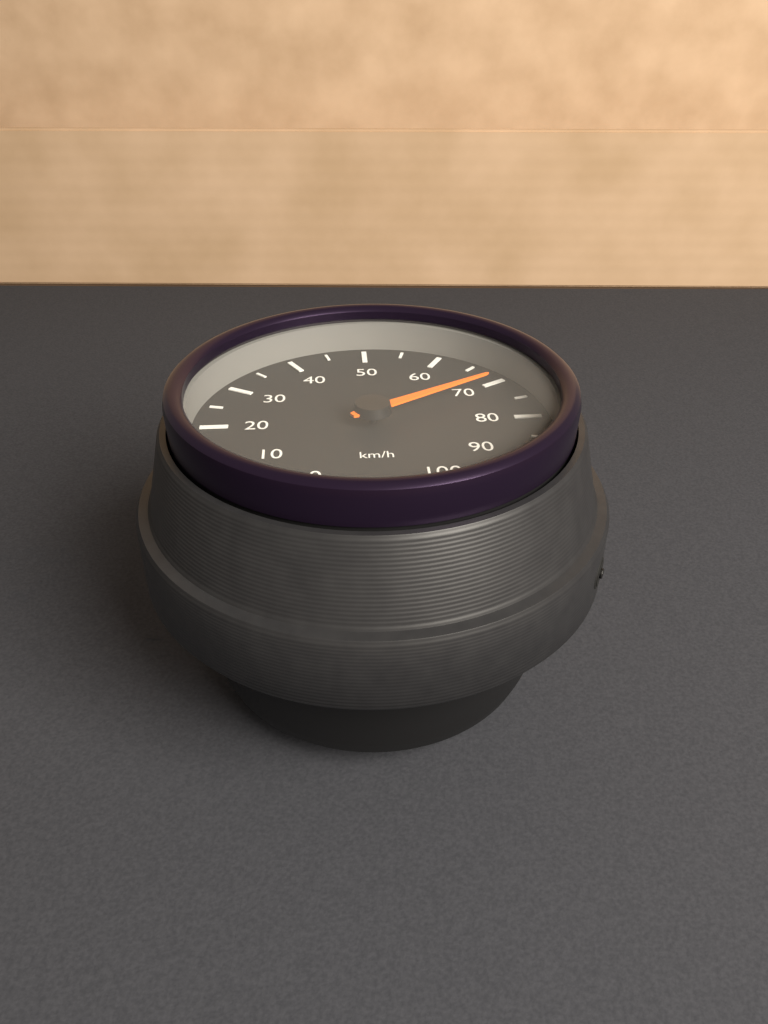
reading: 70 km/h
